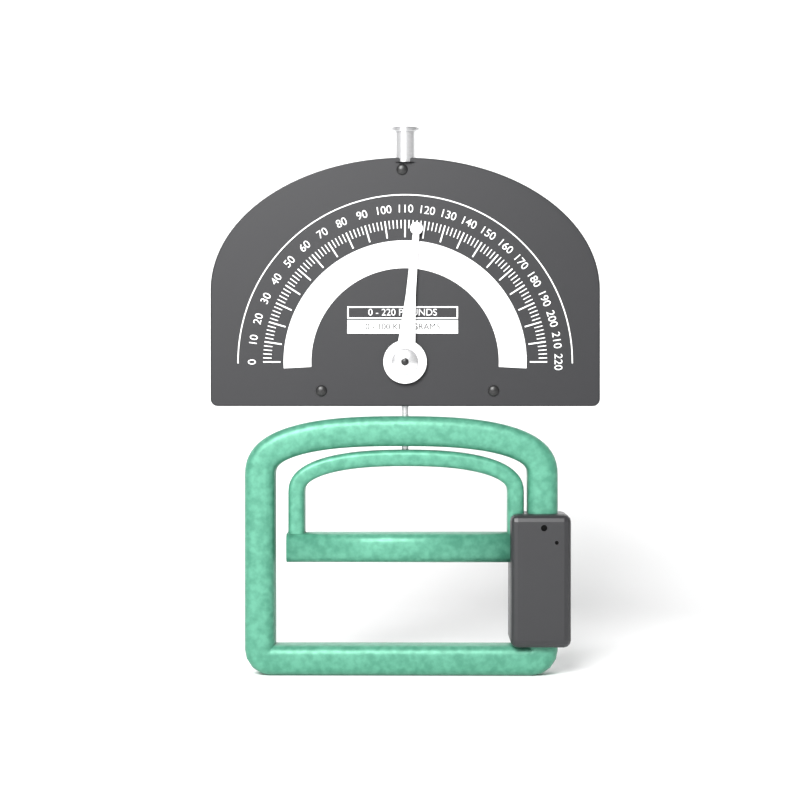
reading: 116 lb
